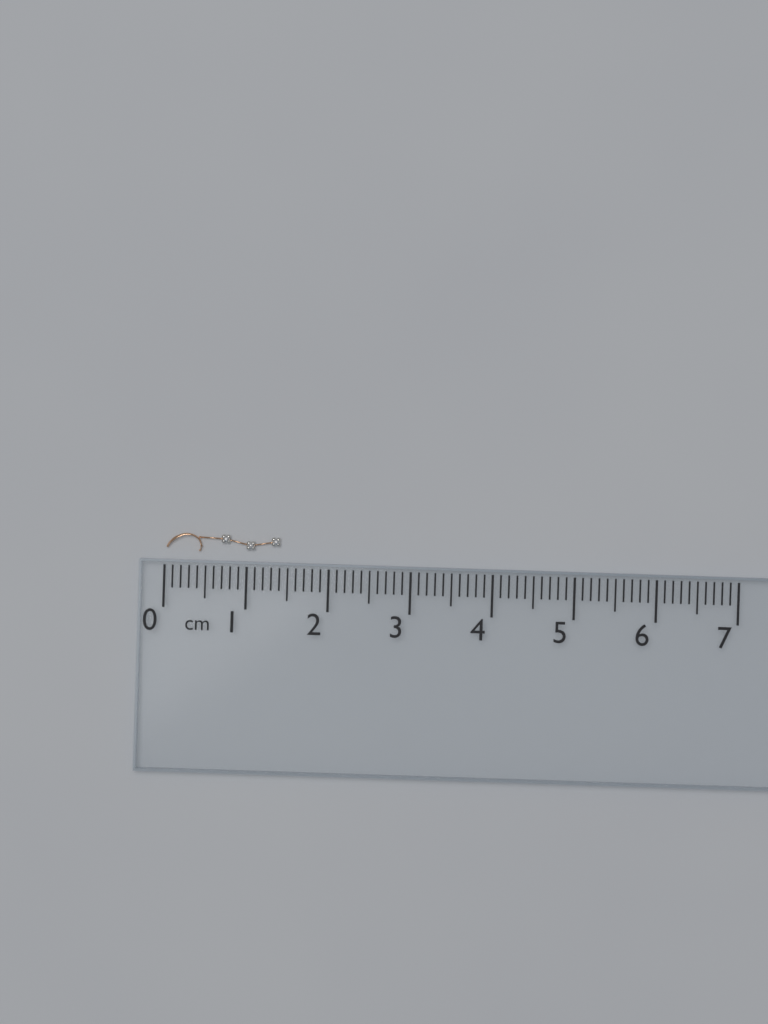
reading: 1.4 cm
